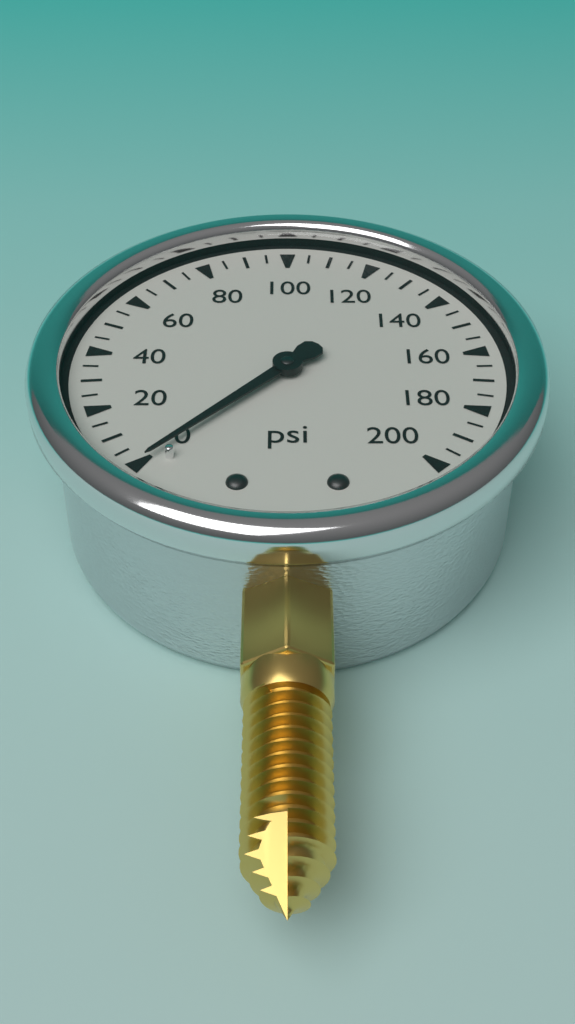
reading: 0 psi
